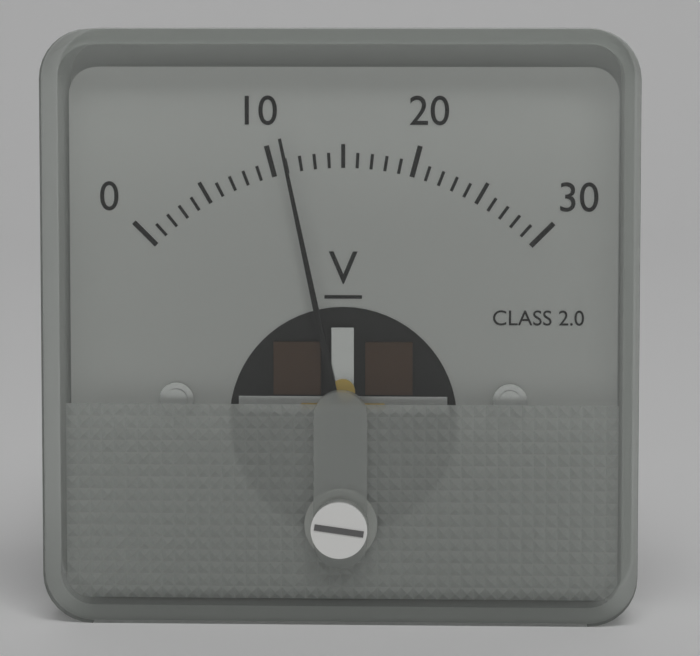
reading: 11 V
